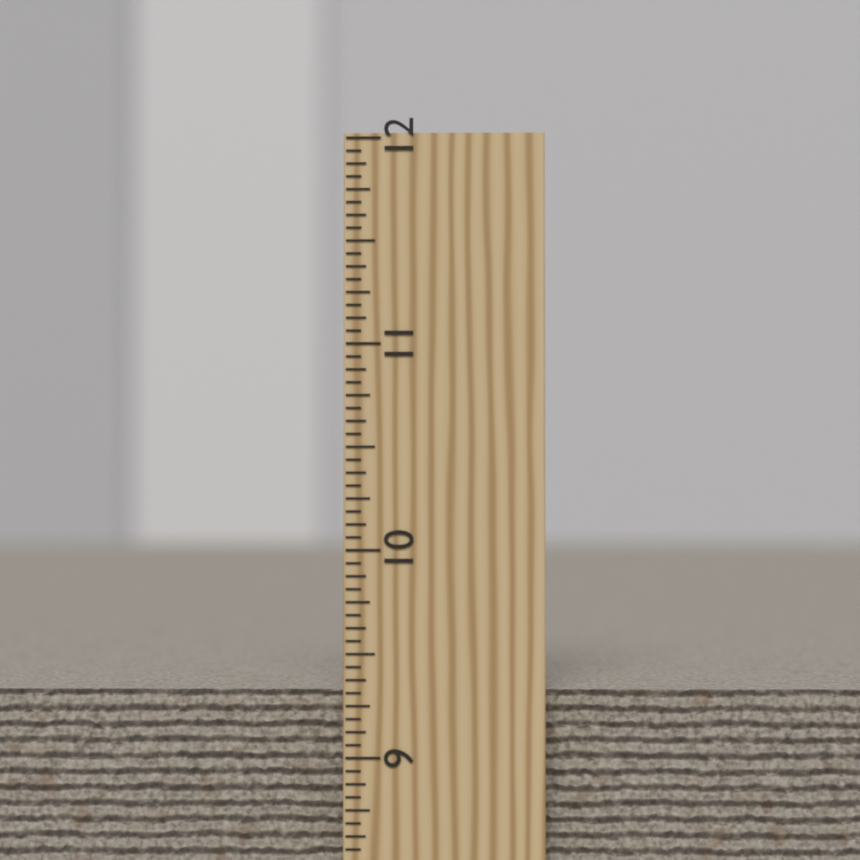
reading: 9.3125 inch
